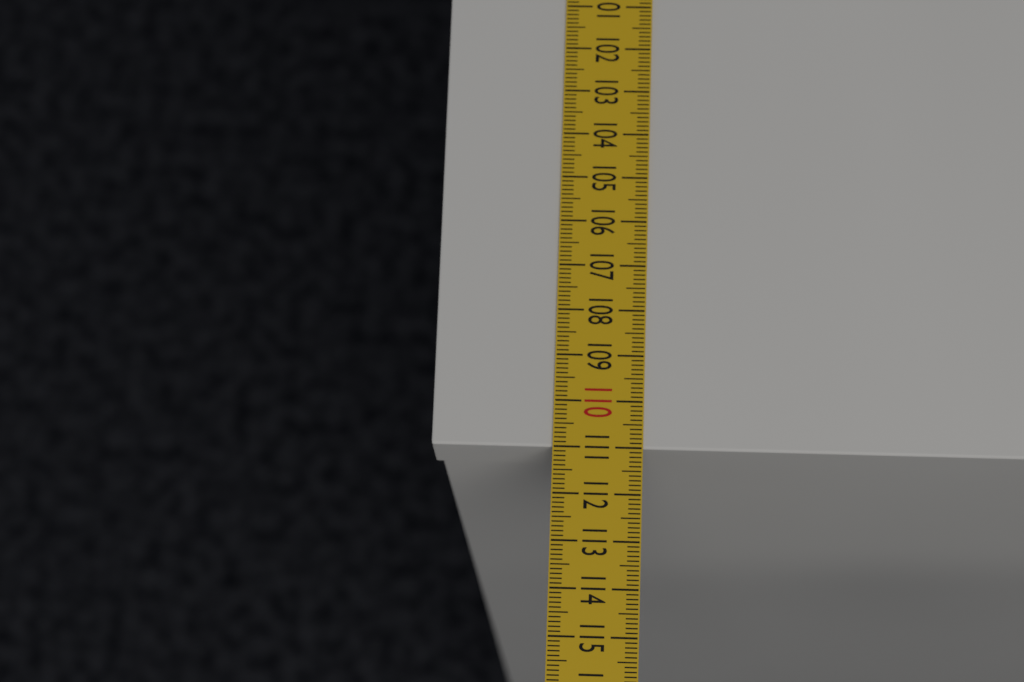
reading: 111.0 cm
